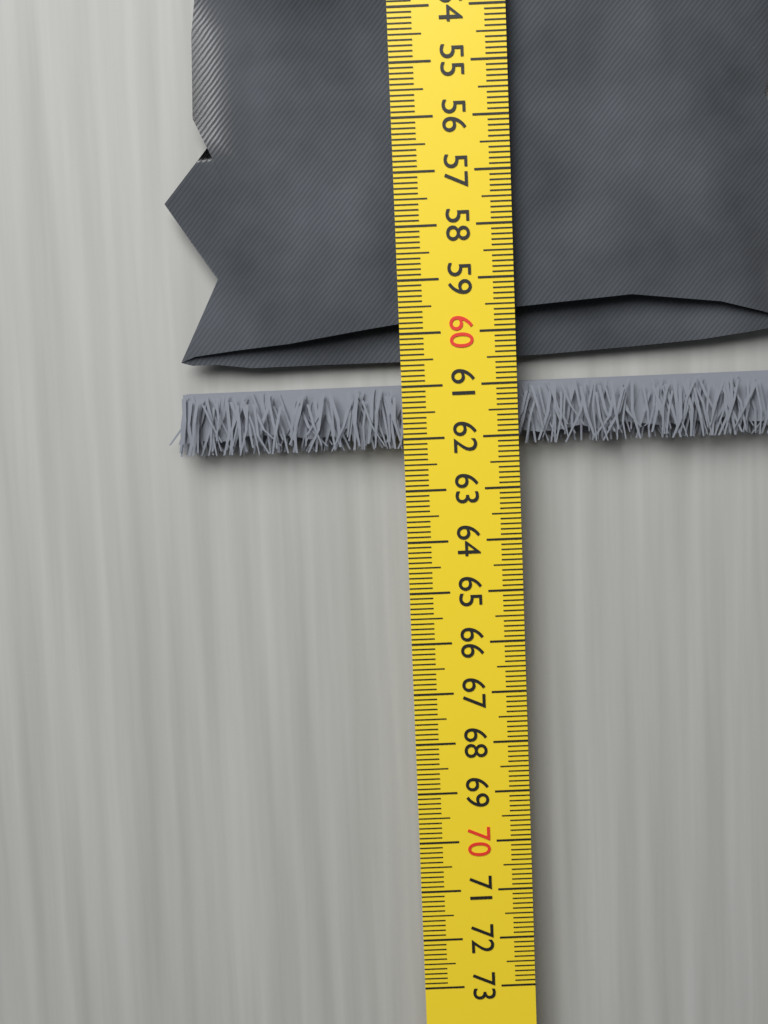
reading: 62.2 cm
